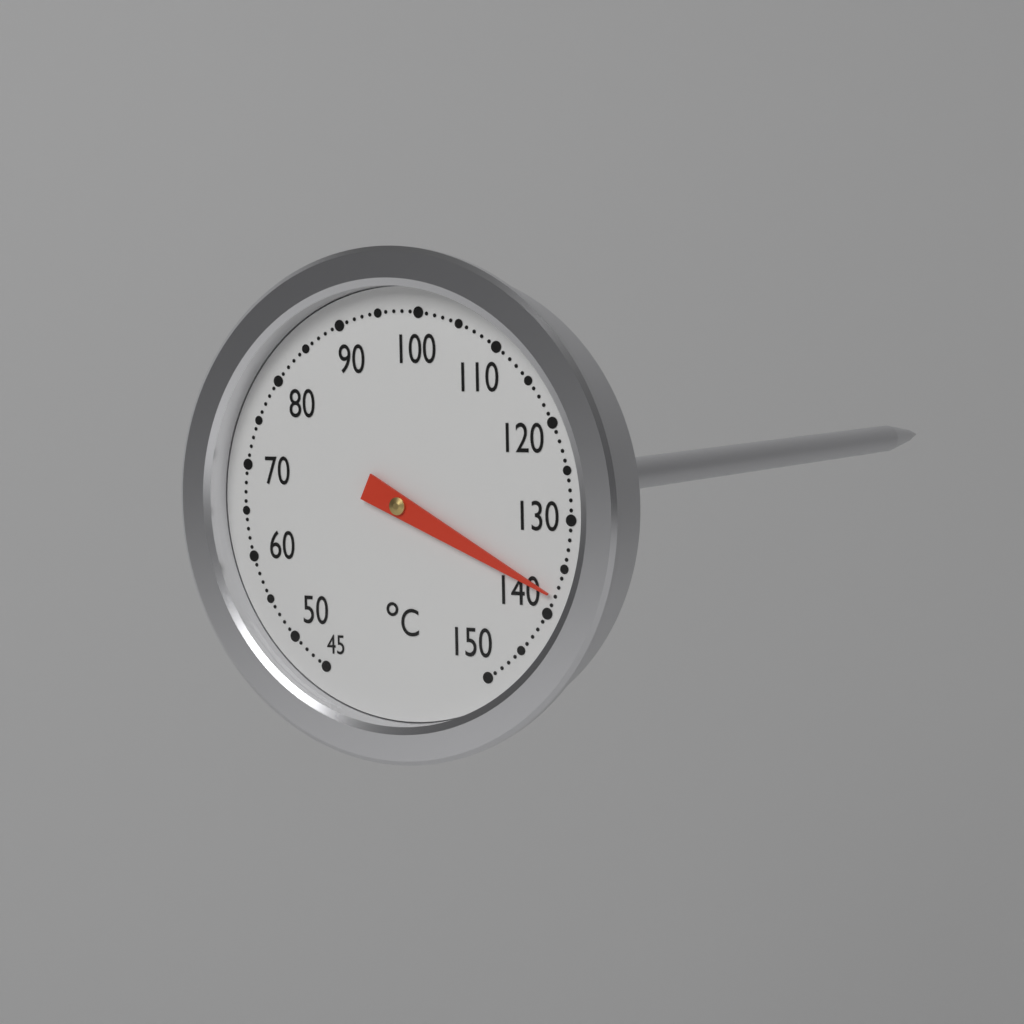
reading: 138 °C
